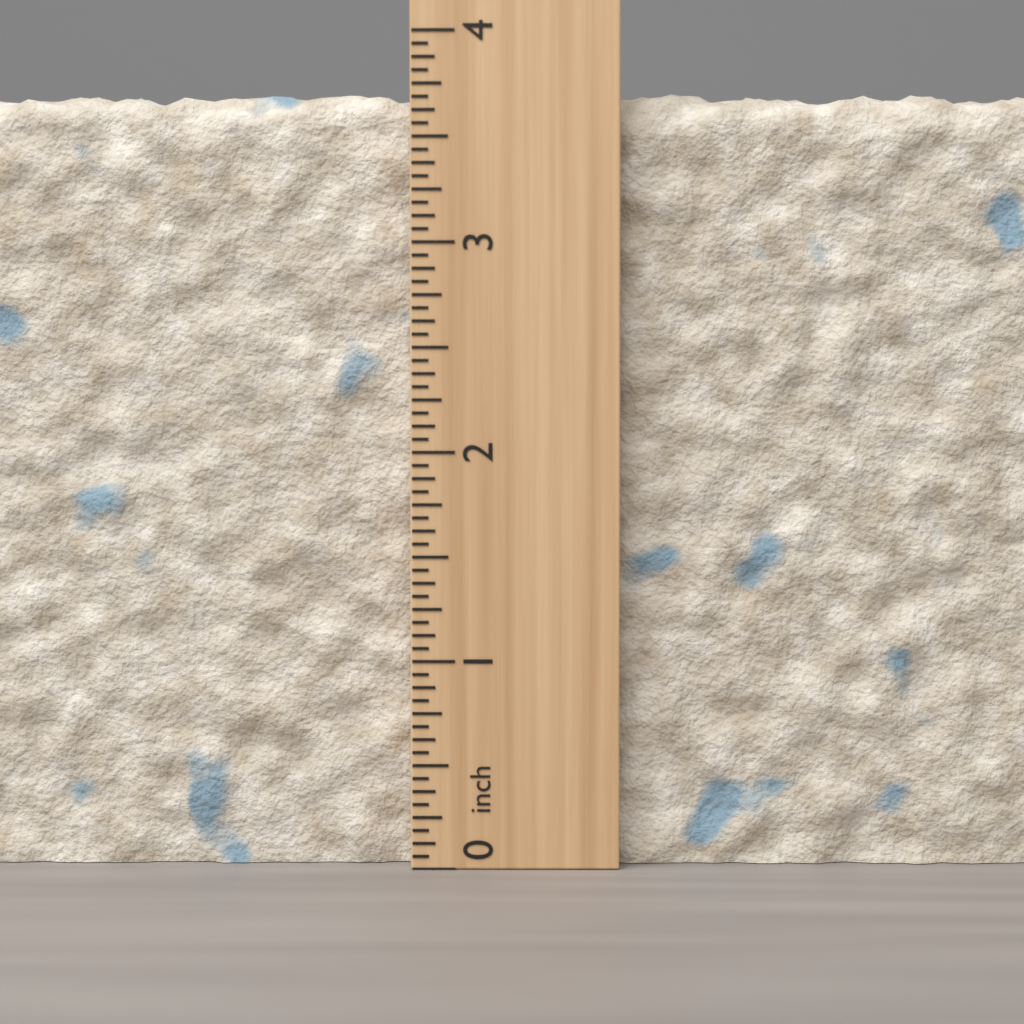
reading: 3.7500 inch
